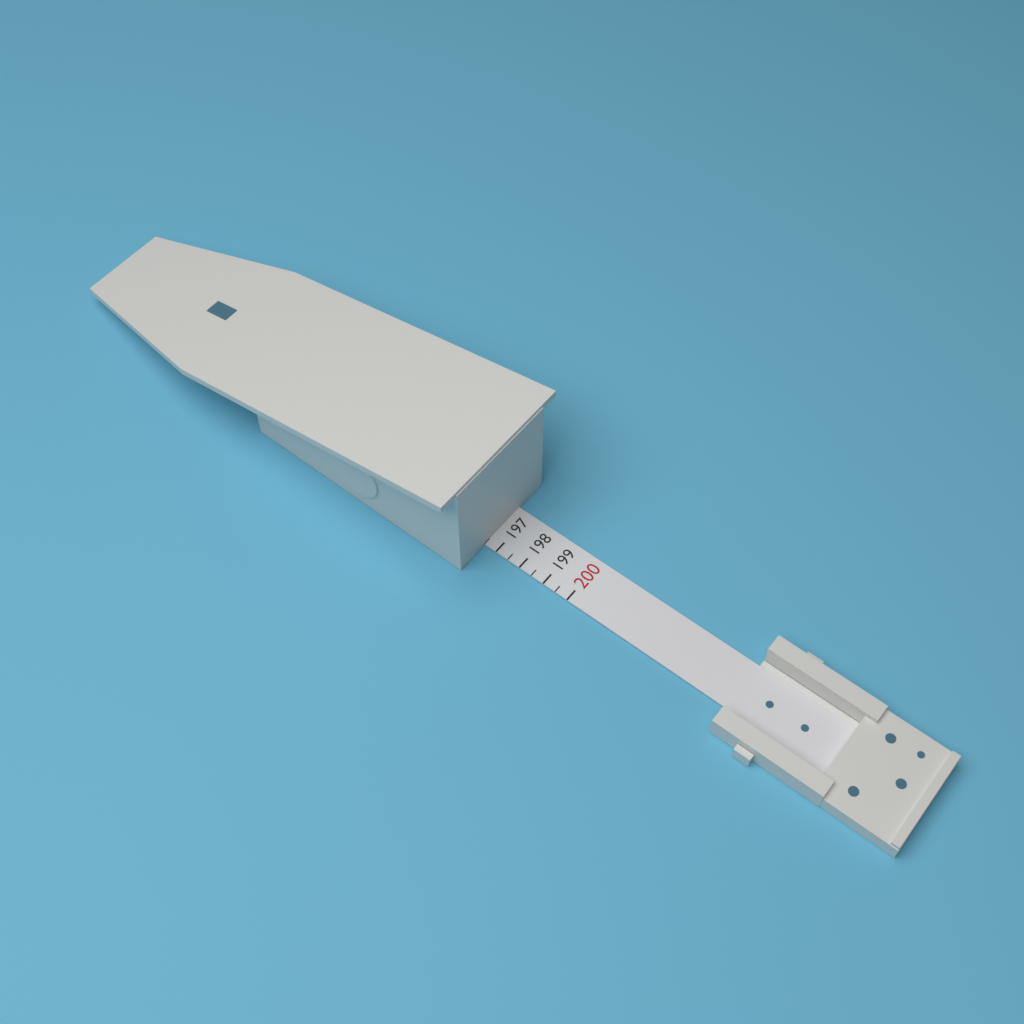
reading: 196.5 (no unit)
